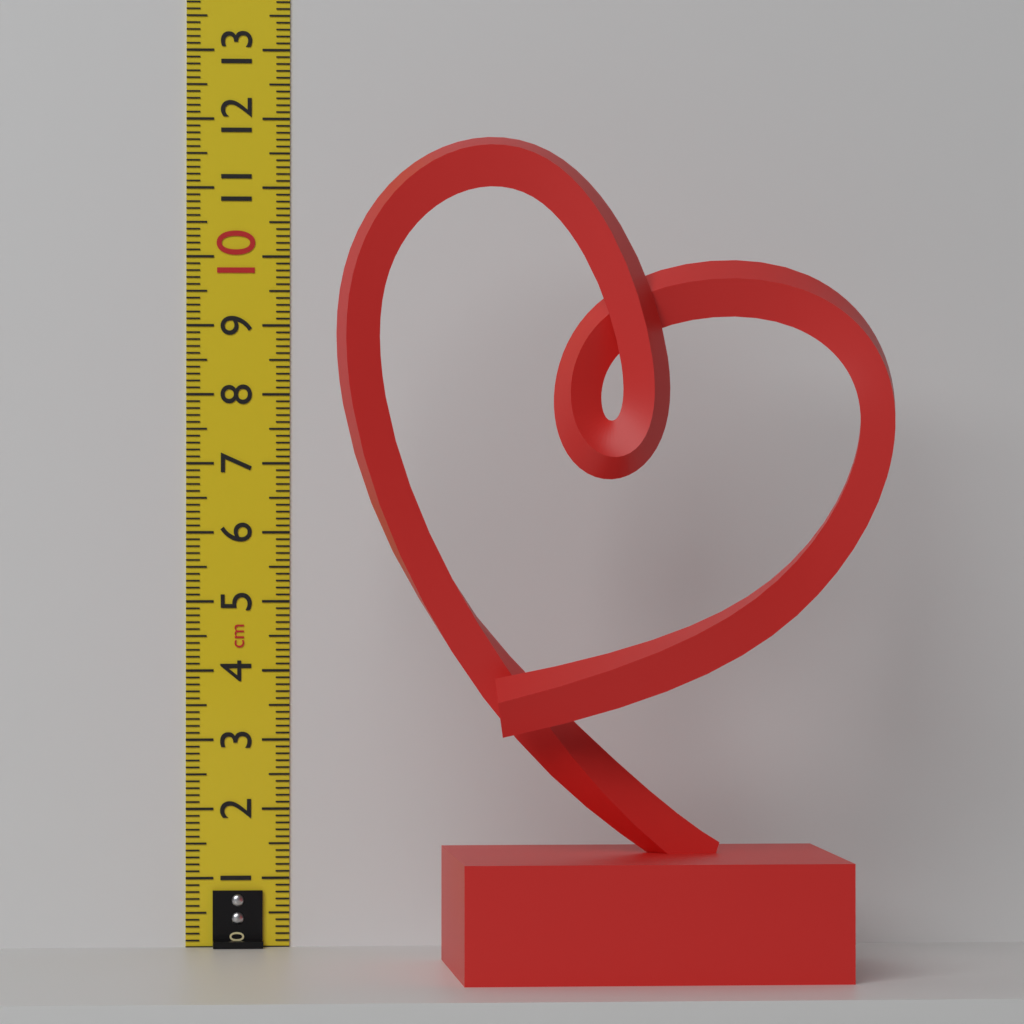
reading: 11.4 cm
